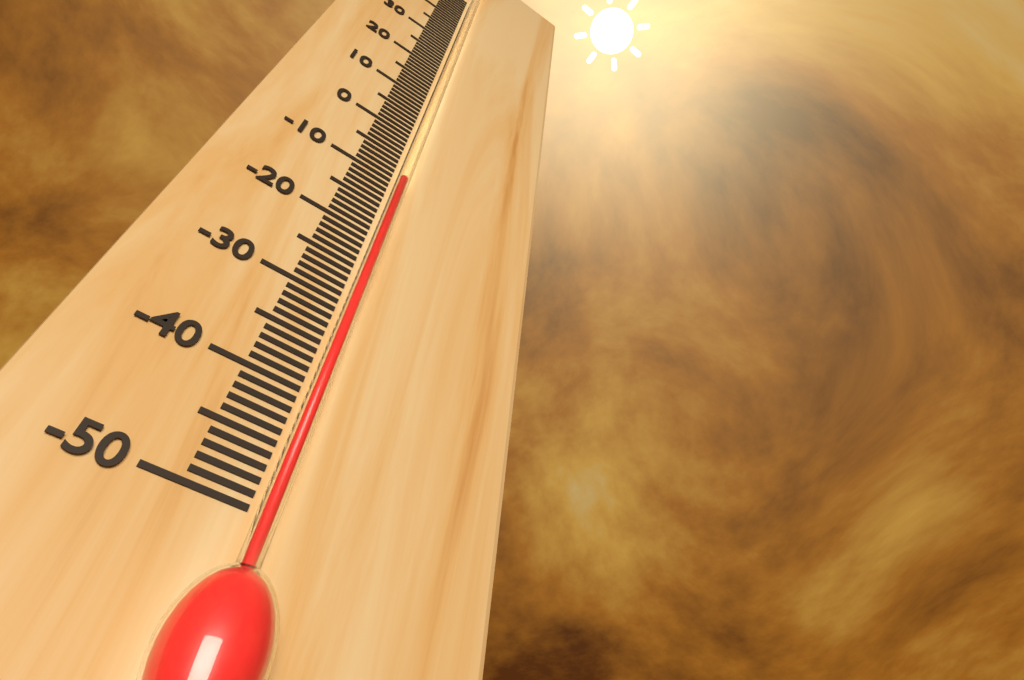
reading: -10 °C
